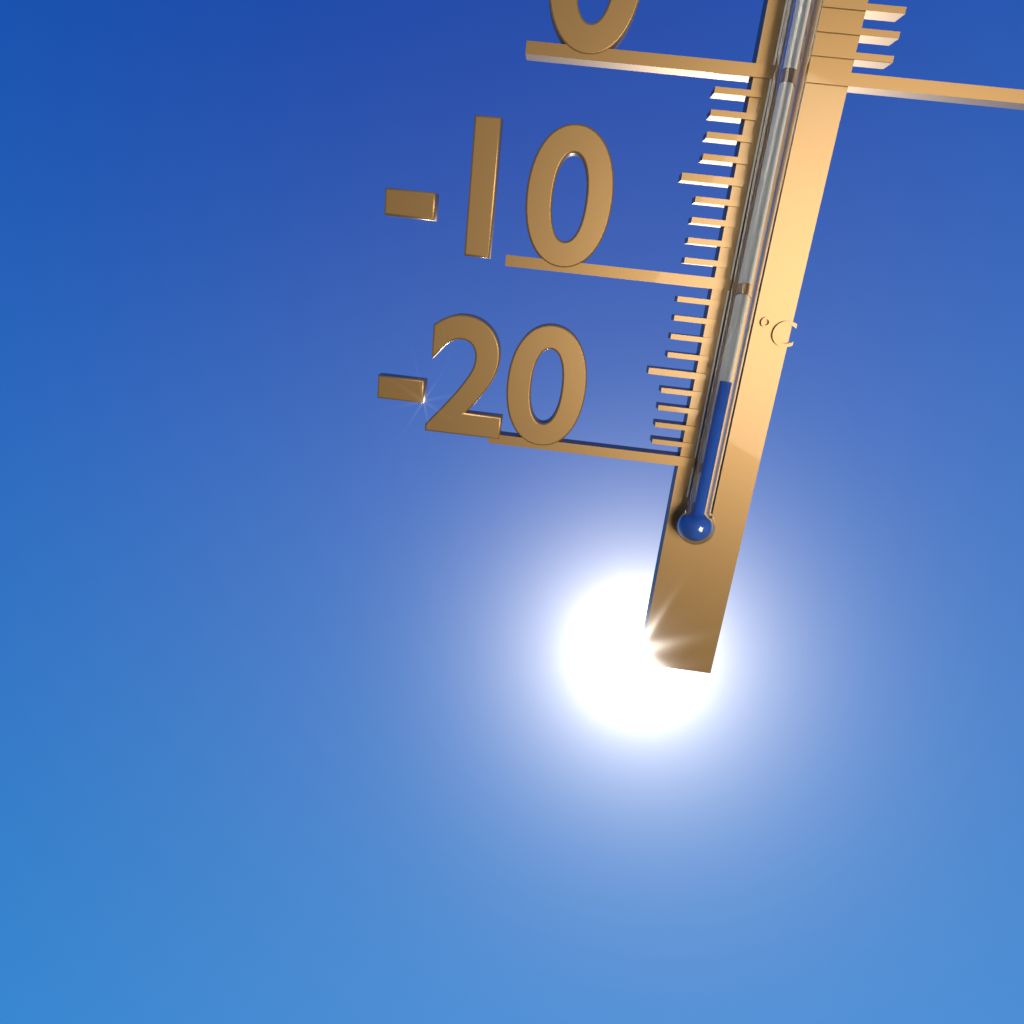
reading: -15 °C
